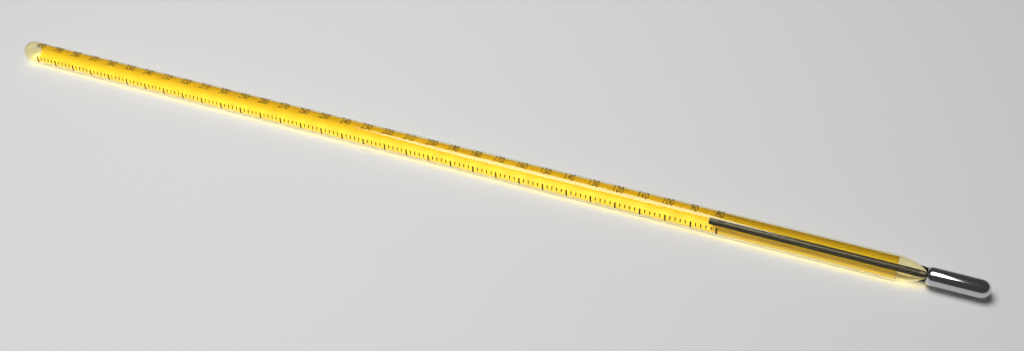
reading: 84 (no unit)
